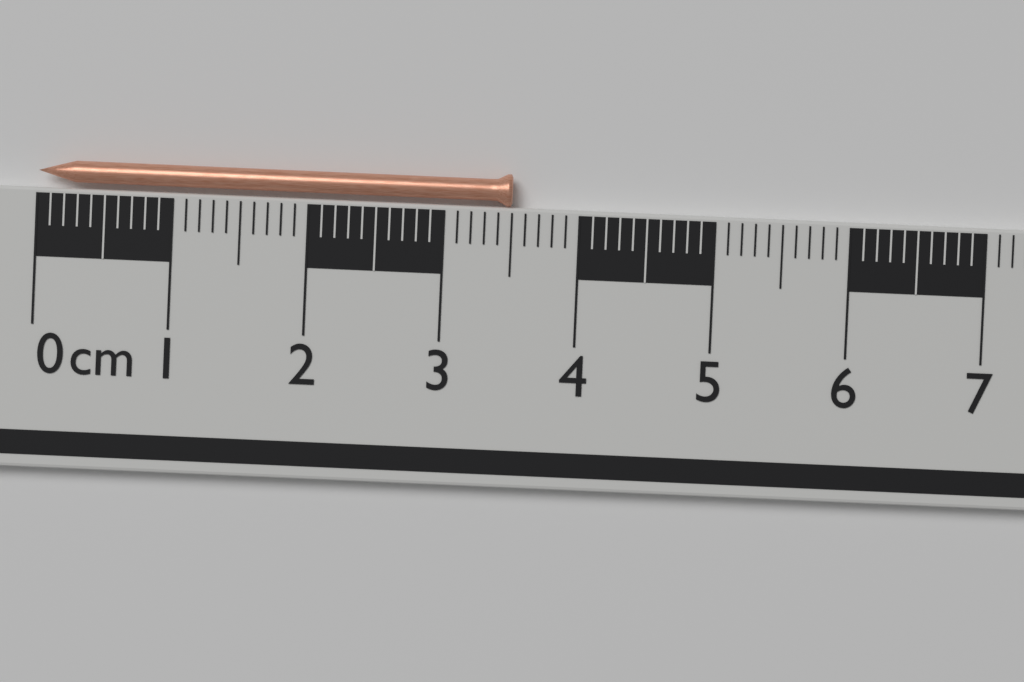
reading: 3.5 cm
